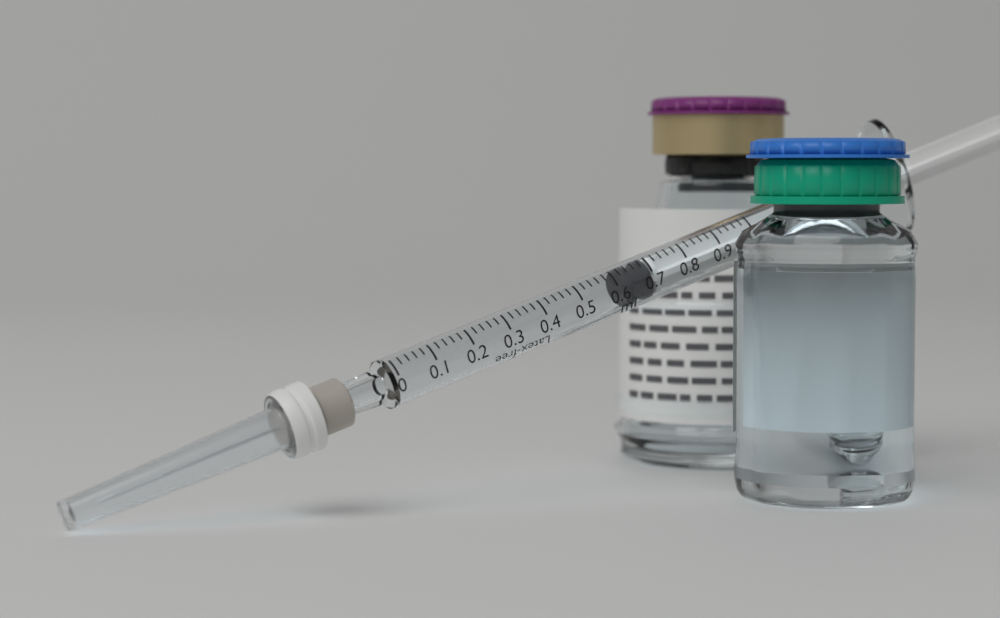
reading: 0.62 ml
